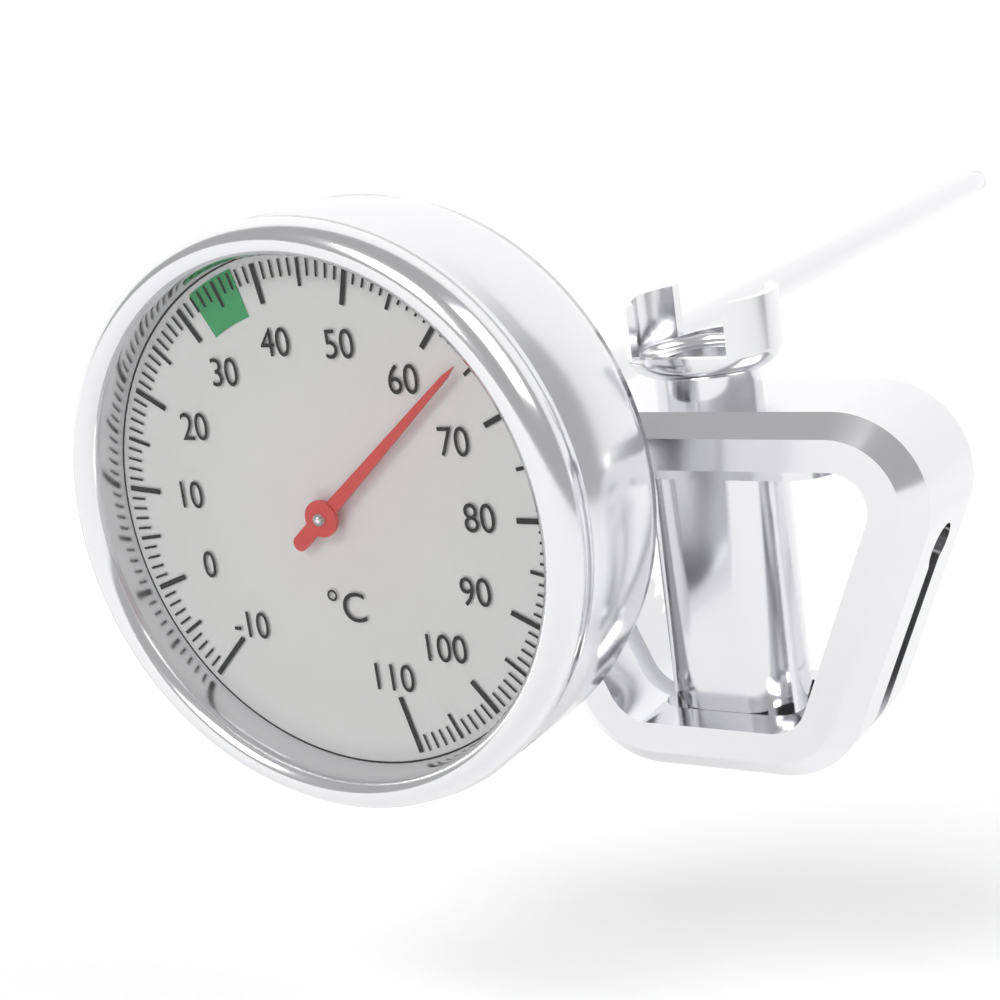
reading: 64 °C
